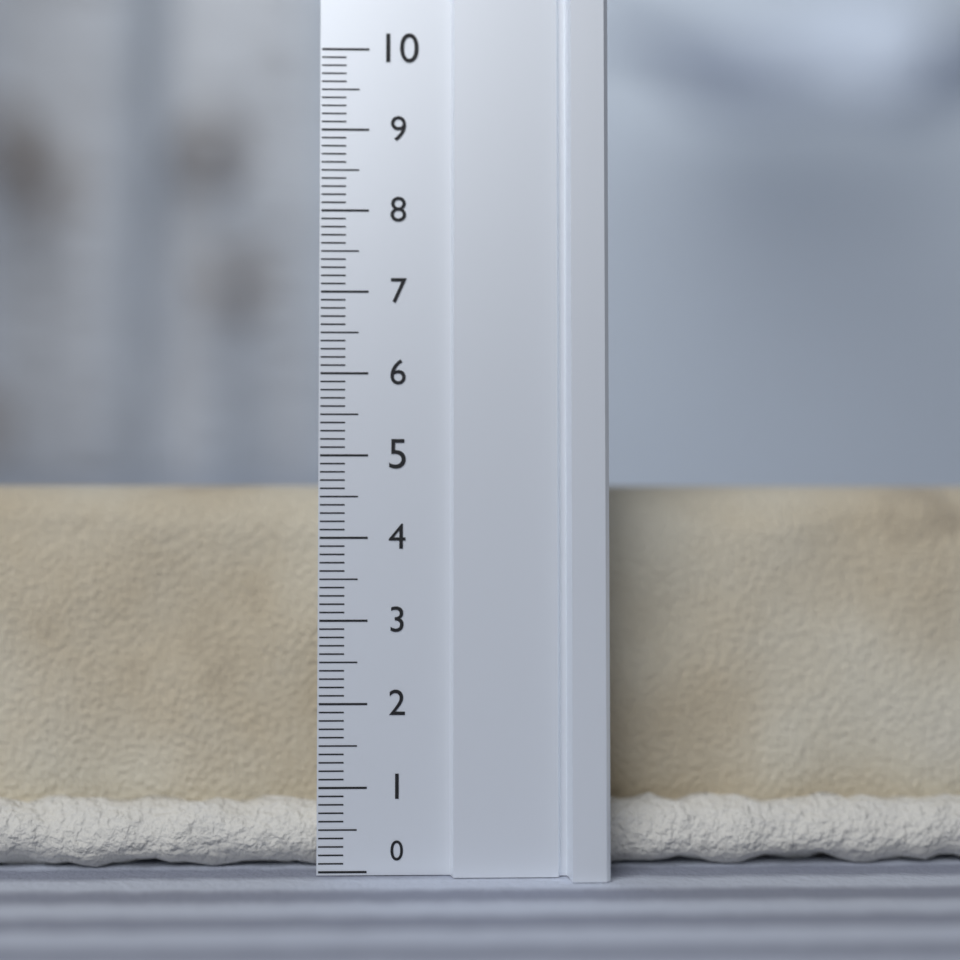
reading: 4.7 (no unit)
